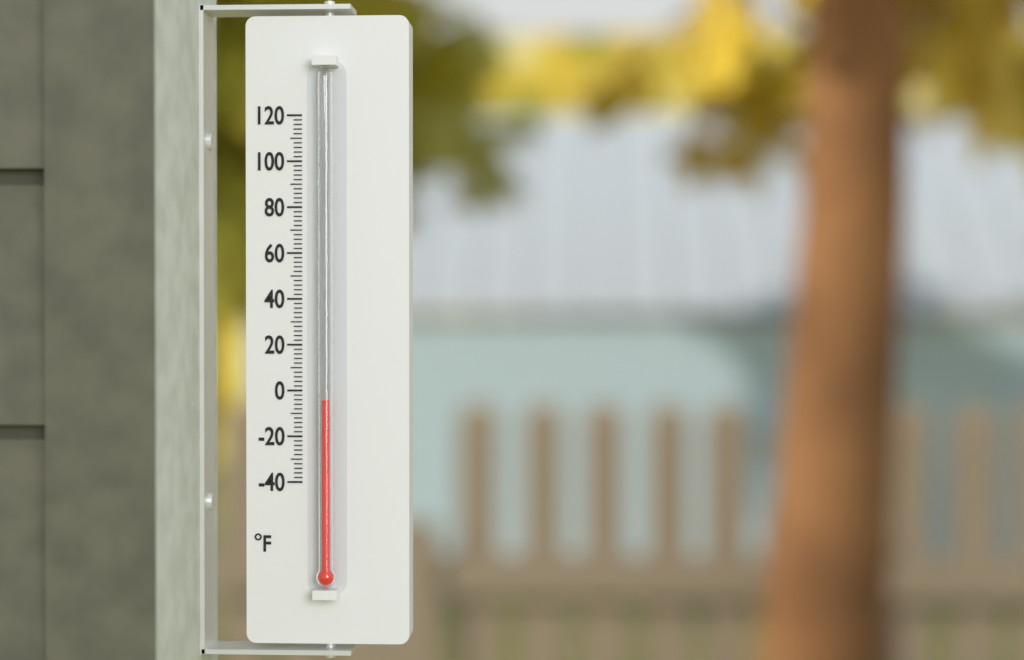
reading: -4 °F
